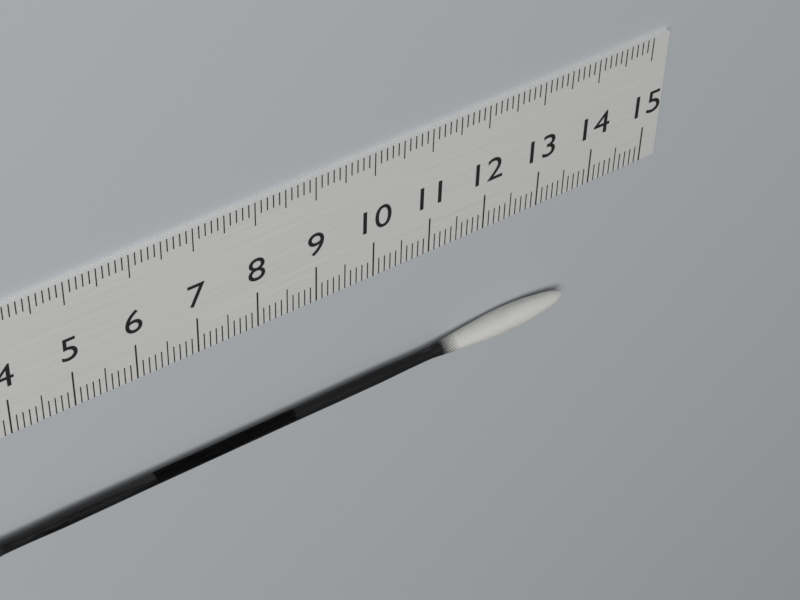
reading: 13.6 cm
